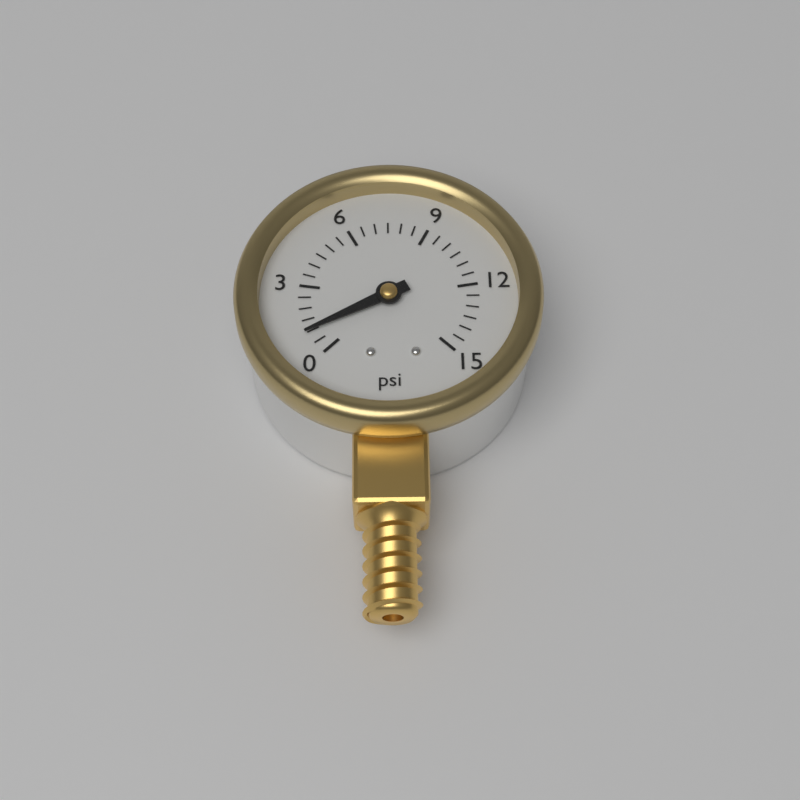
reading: 1.0 psi
